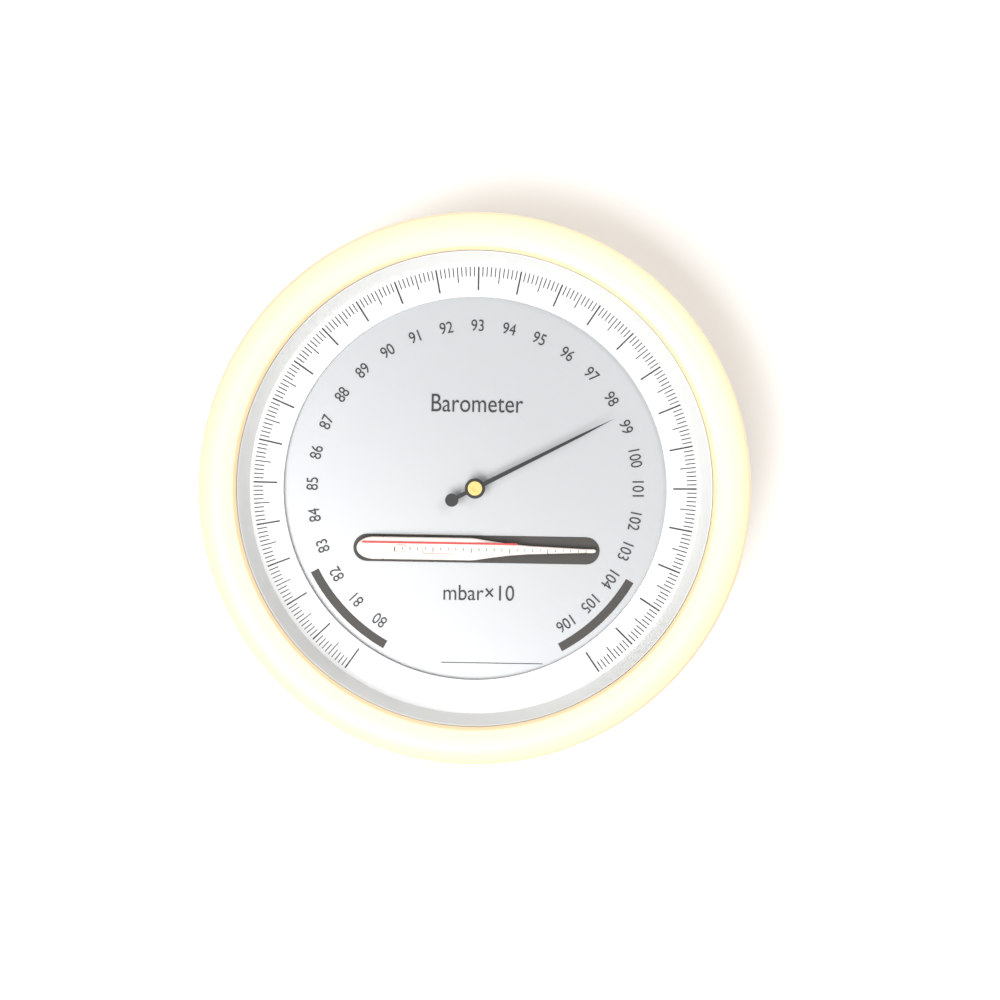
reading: 98.6 mbar×10
